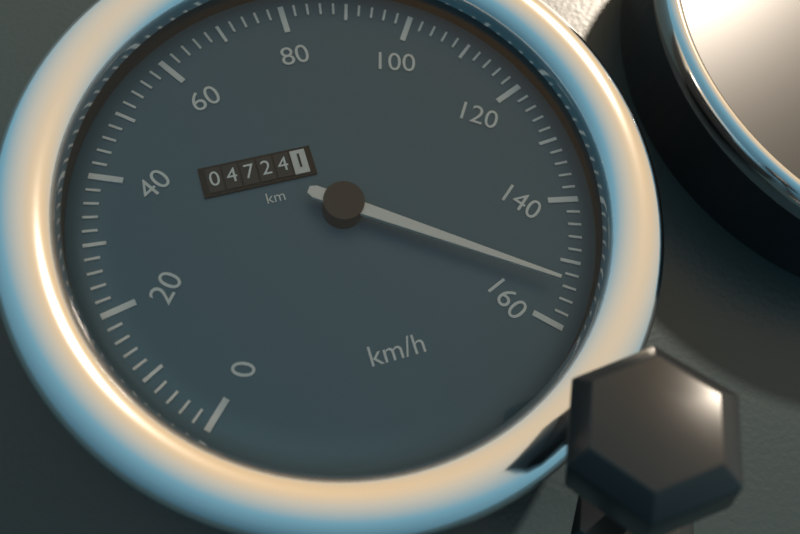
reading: 154 km/h
